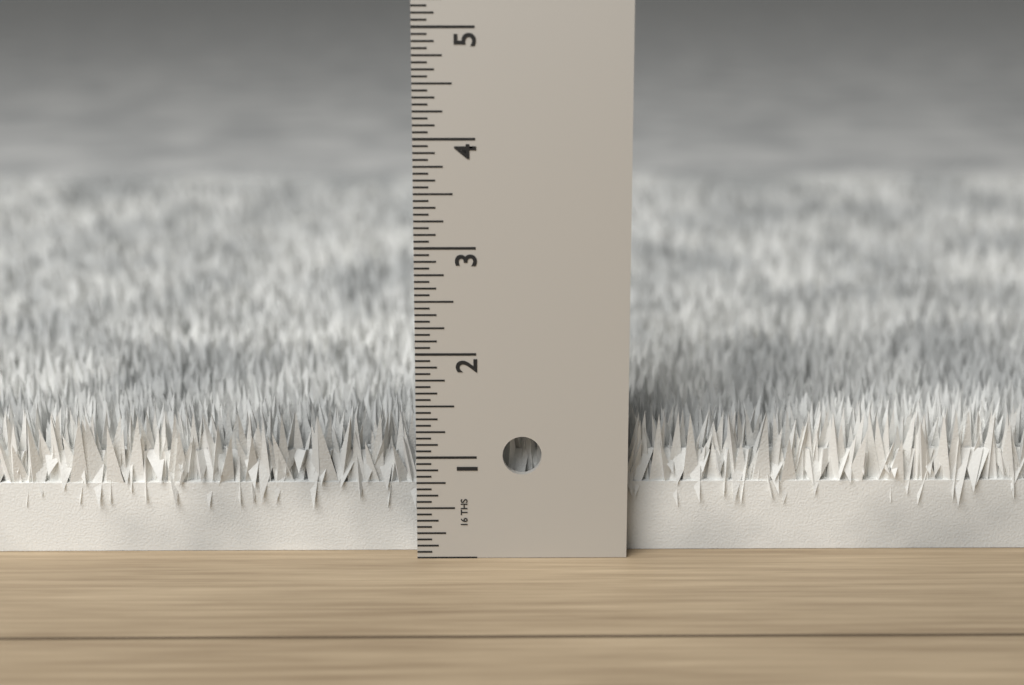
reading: 1.3750 in
